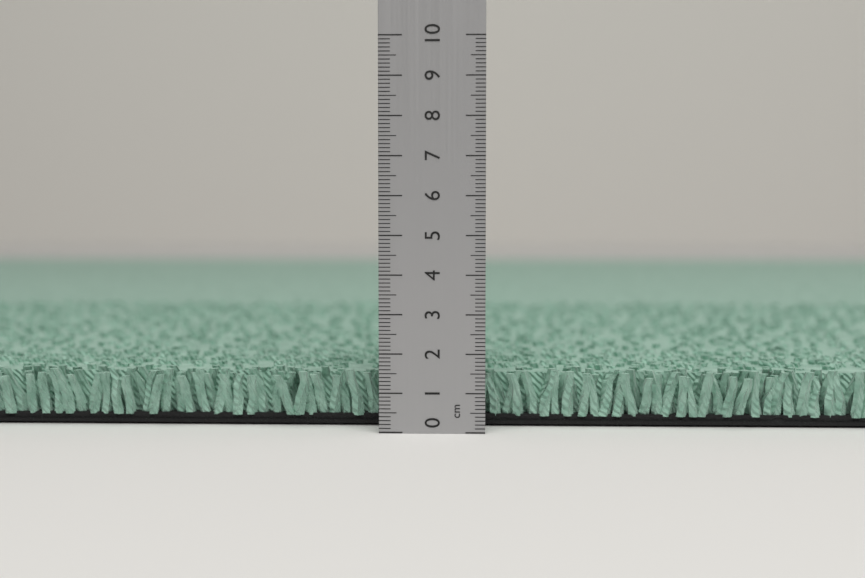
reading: 1.5 cm
